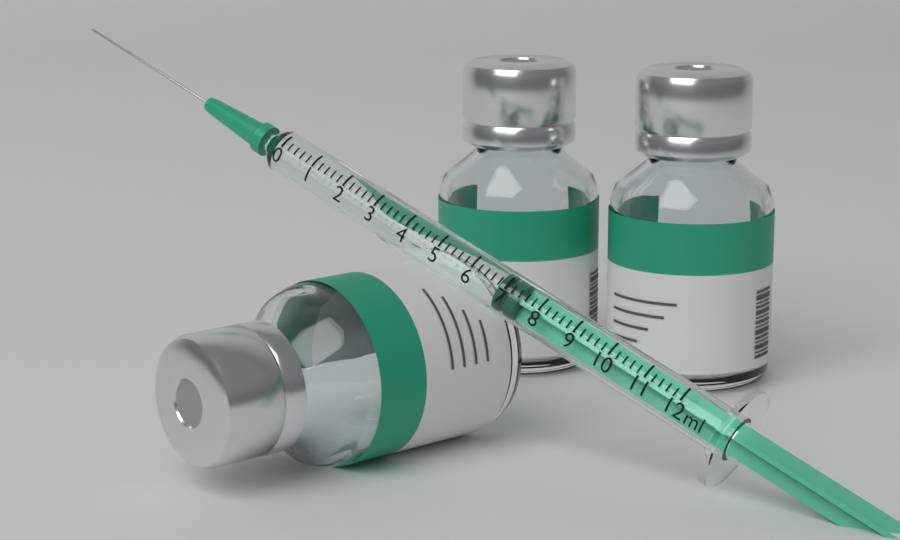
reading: 6.8 ml
